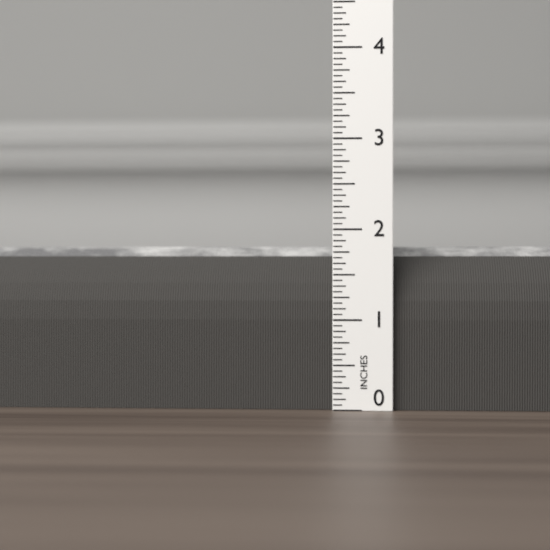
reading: 1.8125 in
